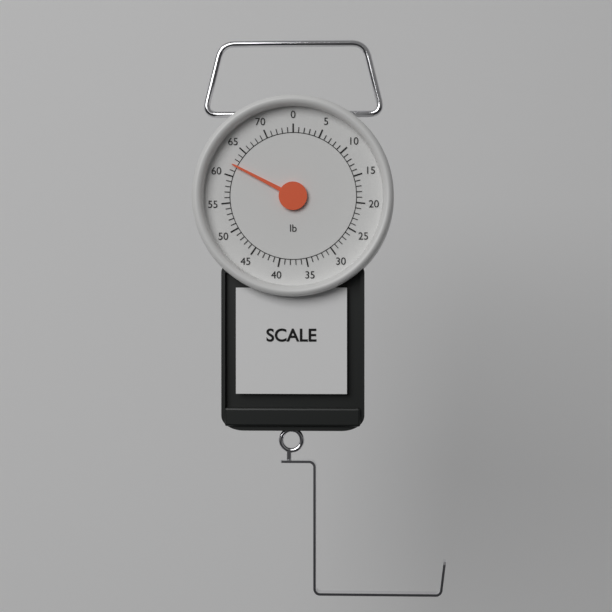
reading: 62 lb
